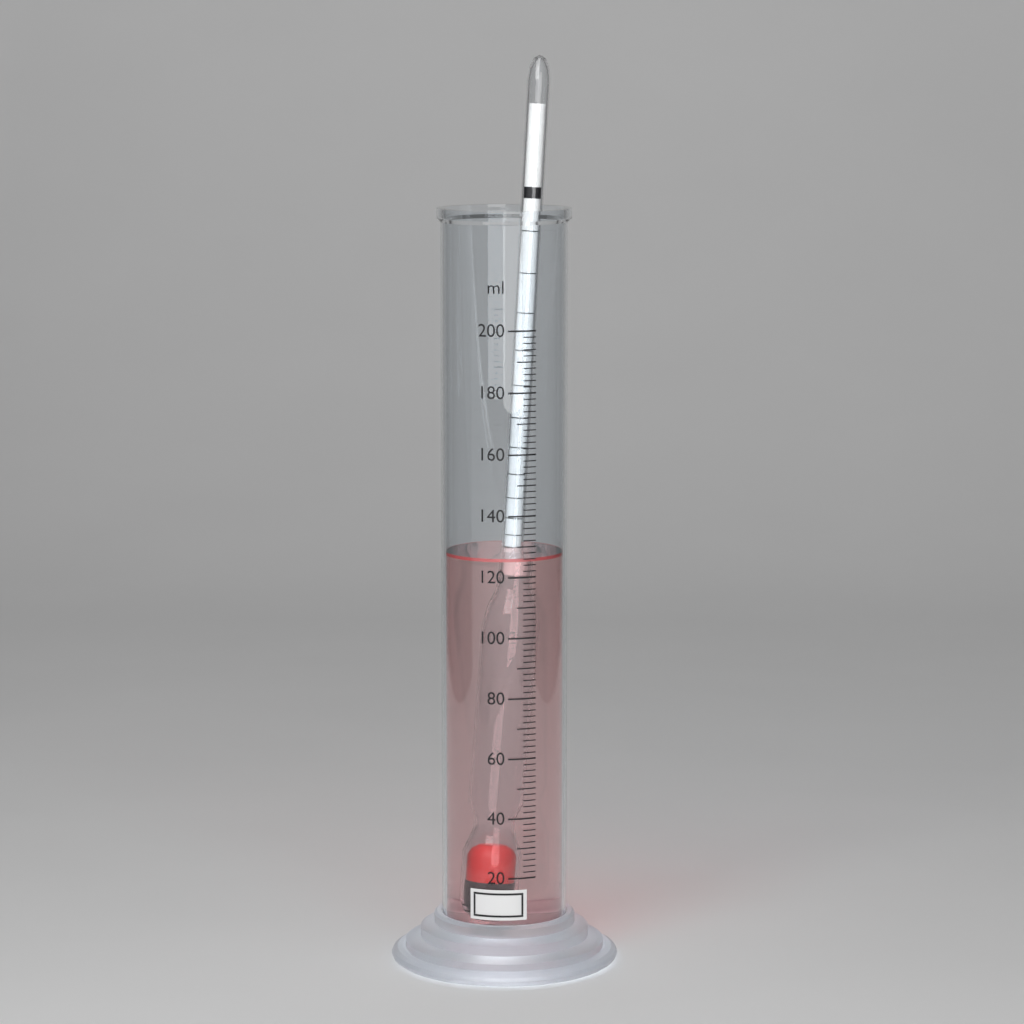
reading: 126 ml
